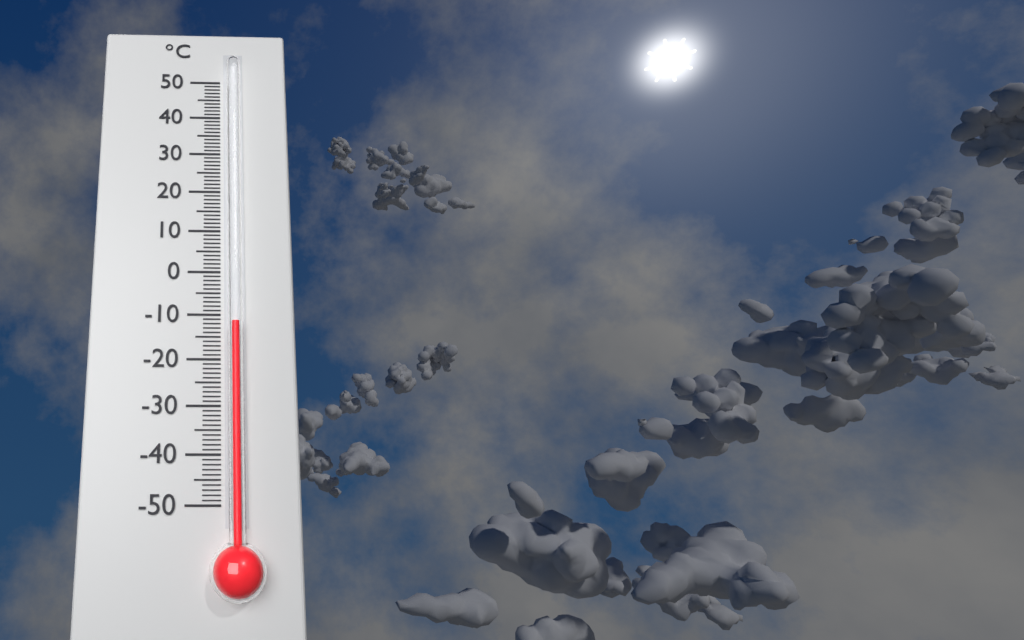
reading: -12 °C
